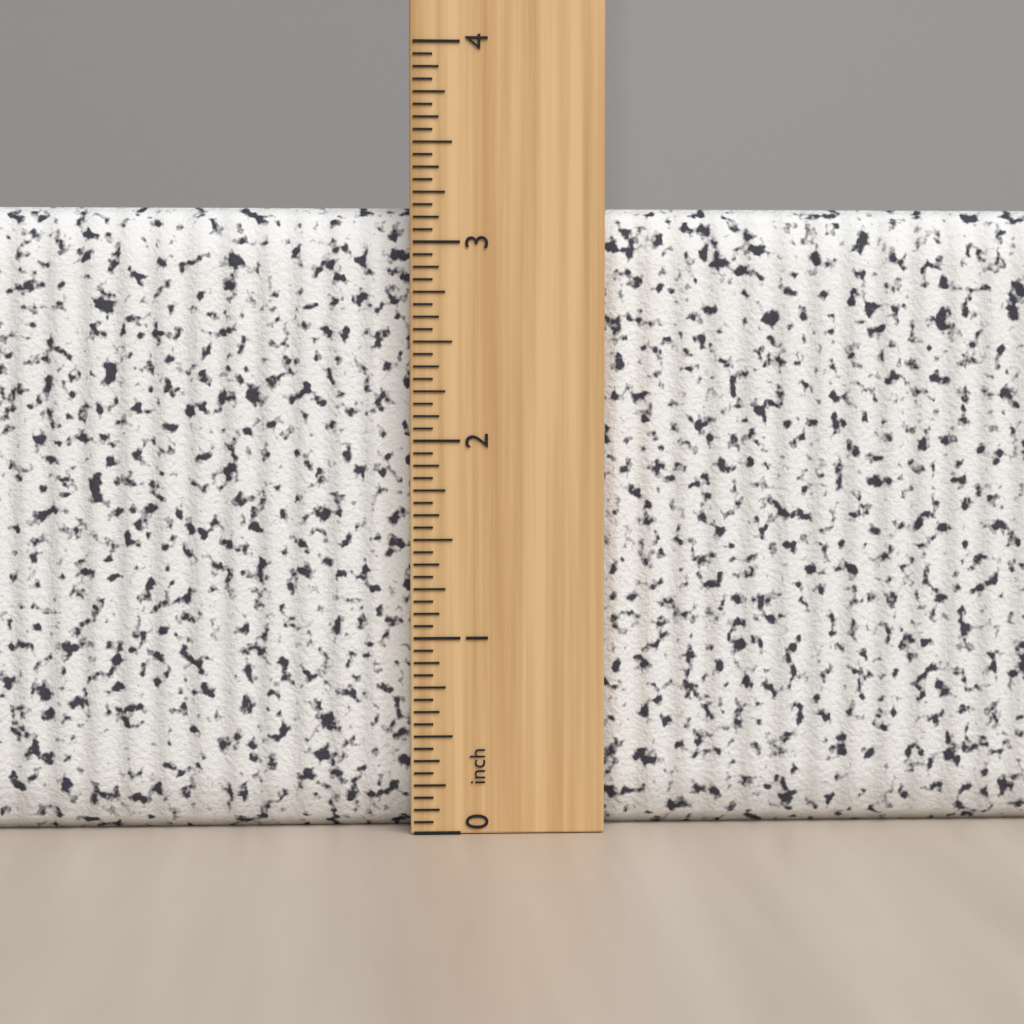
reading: 3.1875 inch
